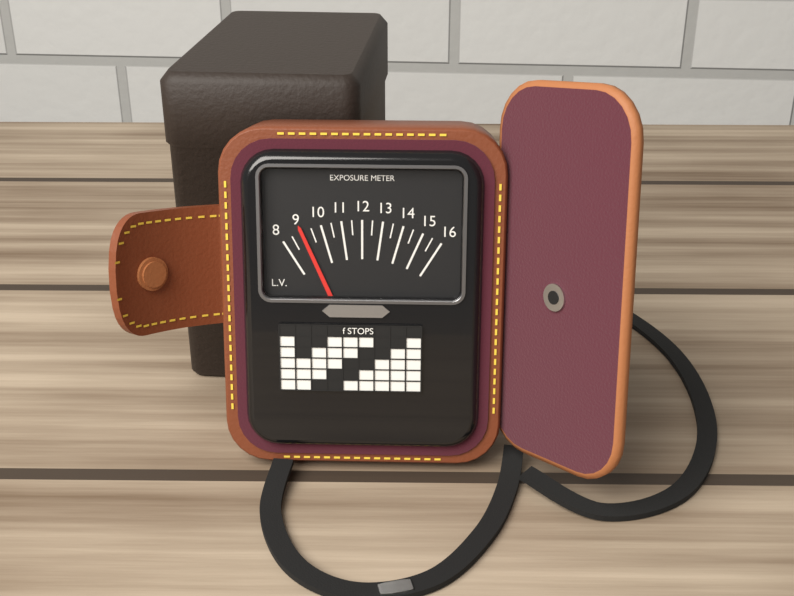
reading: 9.0 L.V.
